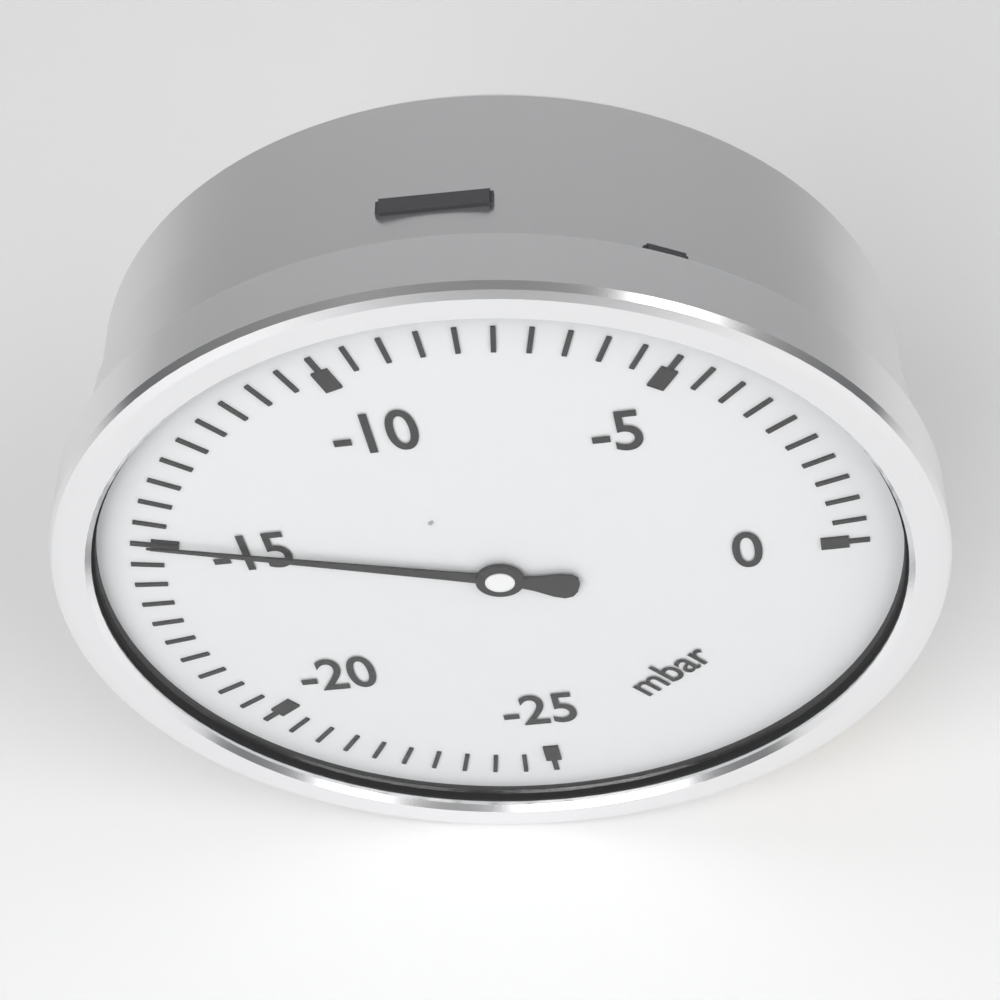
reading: -15.0 mbar
